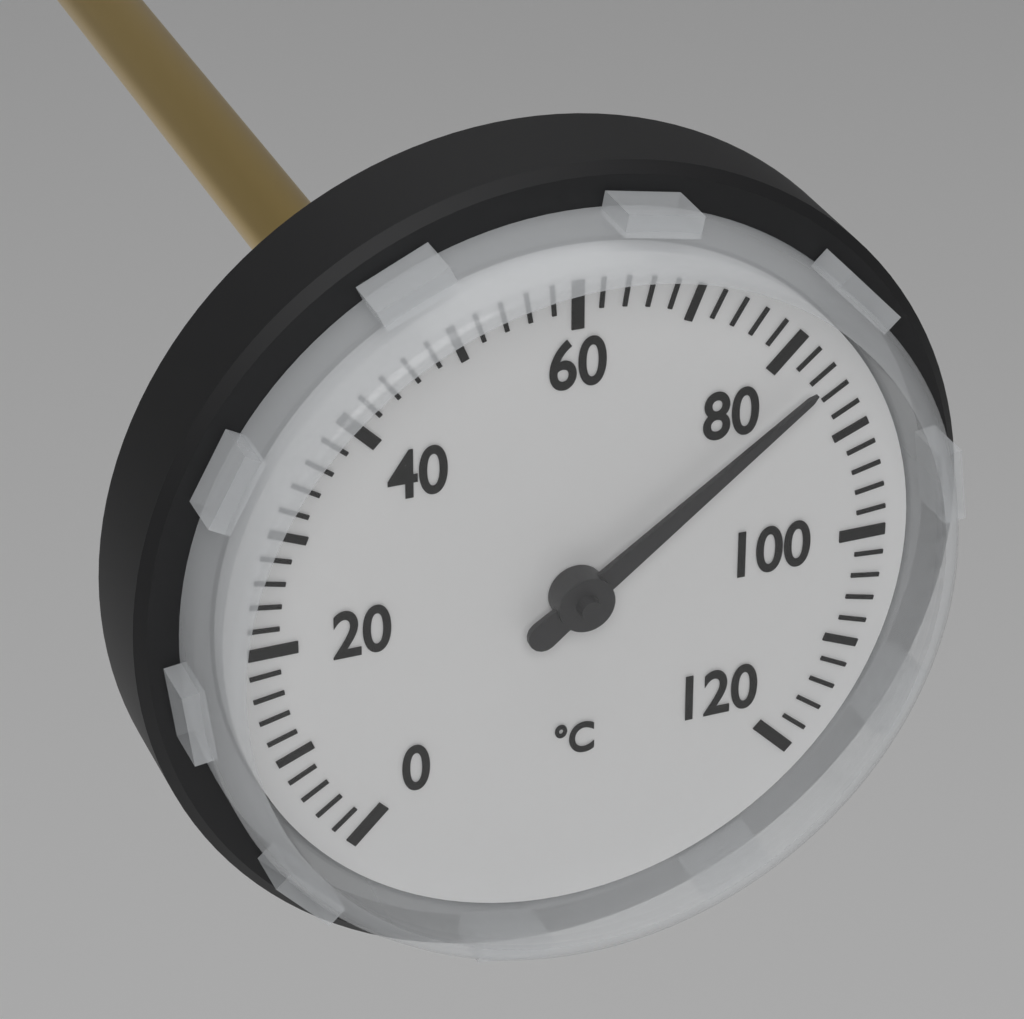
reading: 84 °C
